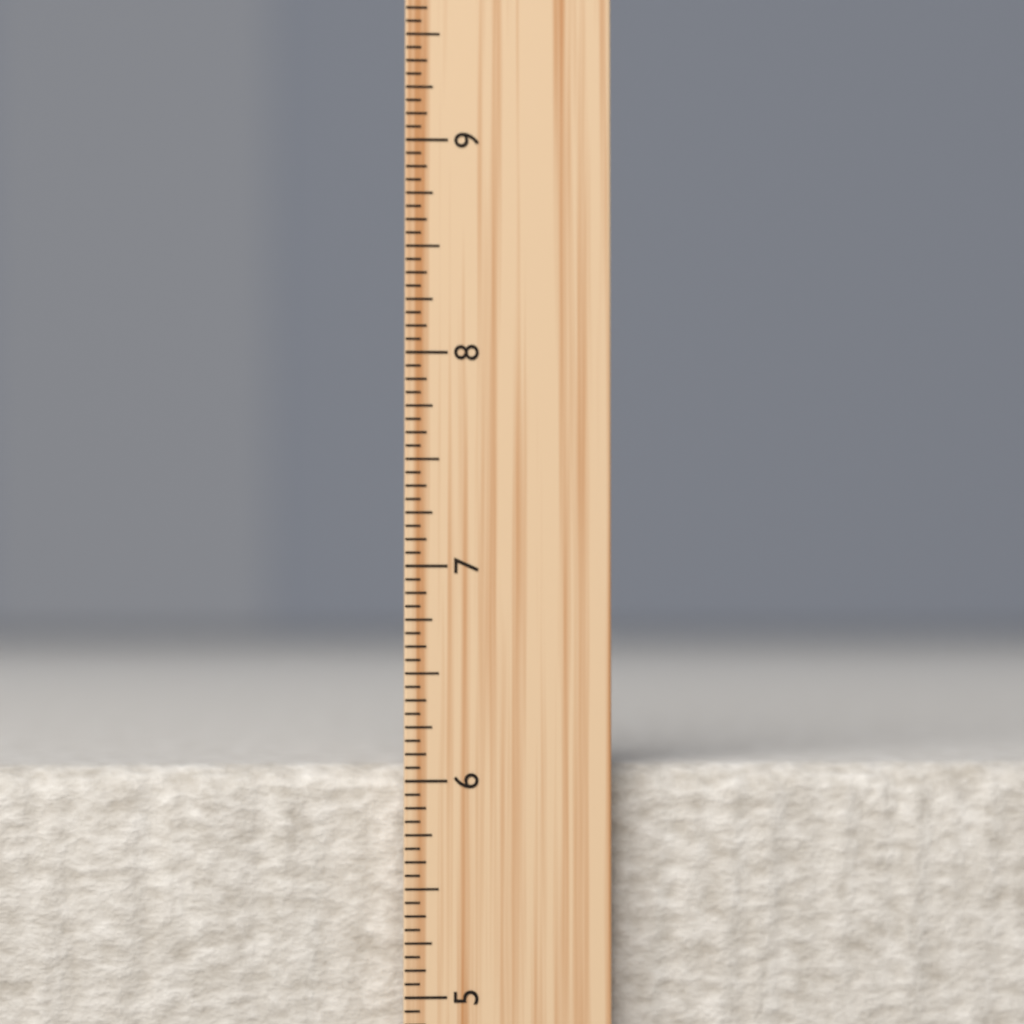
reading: 6.0625 inch
